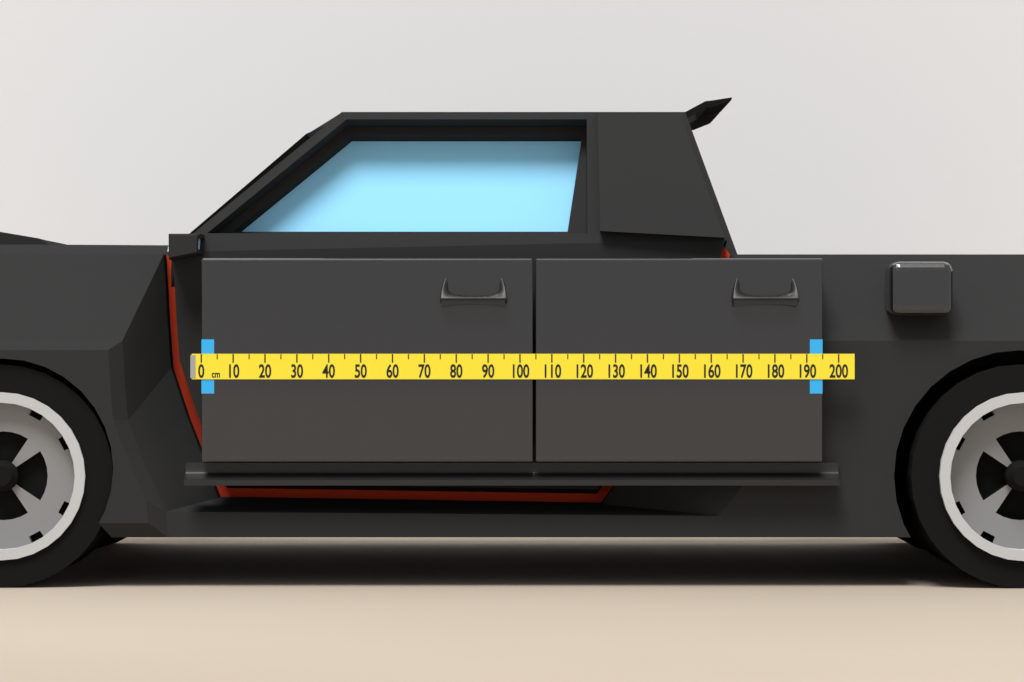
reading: 195 cm
